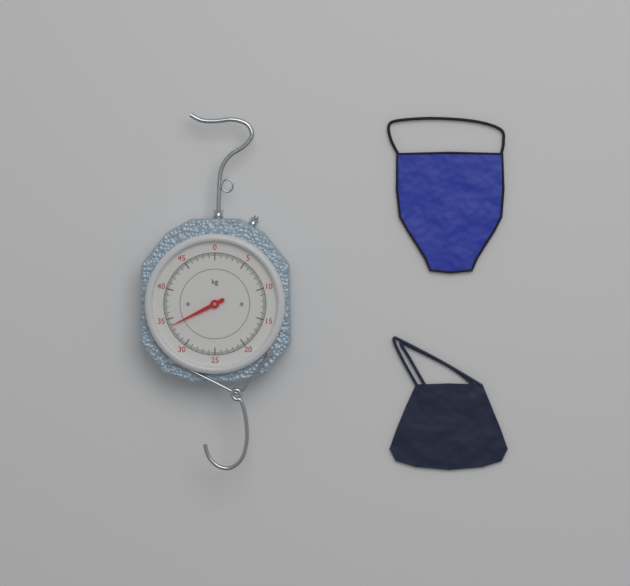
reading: 33.8 kg
